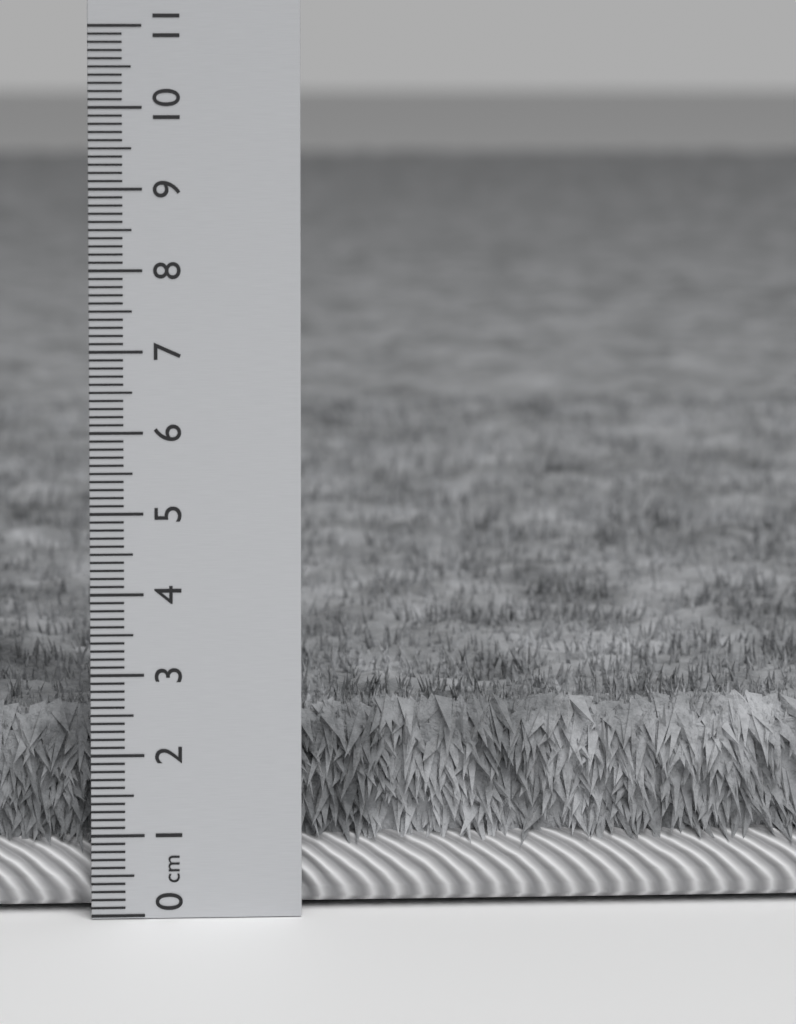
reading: 2.6 cm
